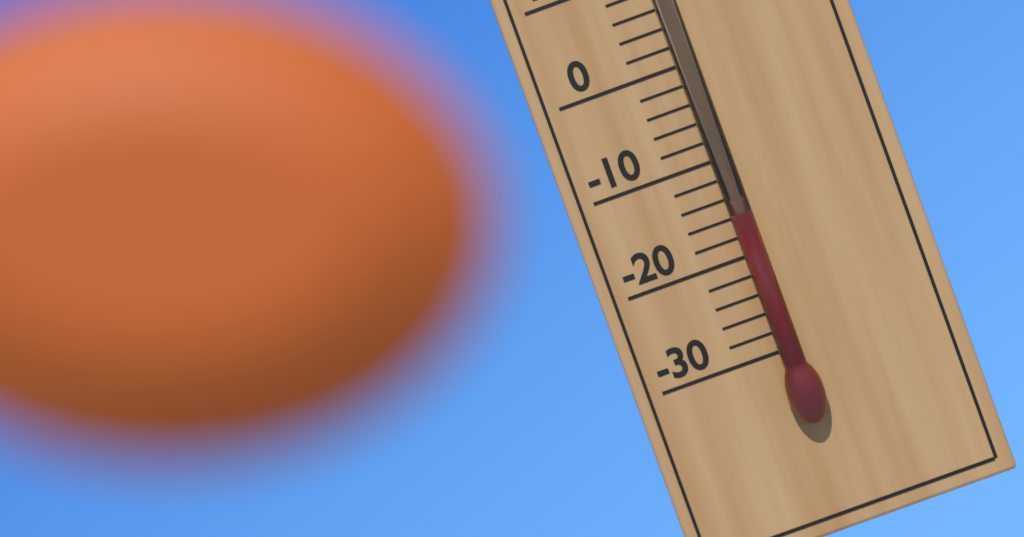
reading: -16 °C
